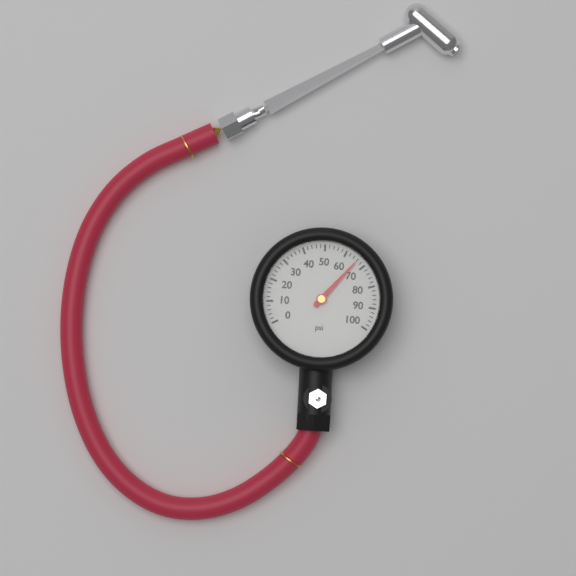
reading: 66 psi
